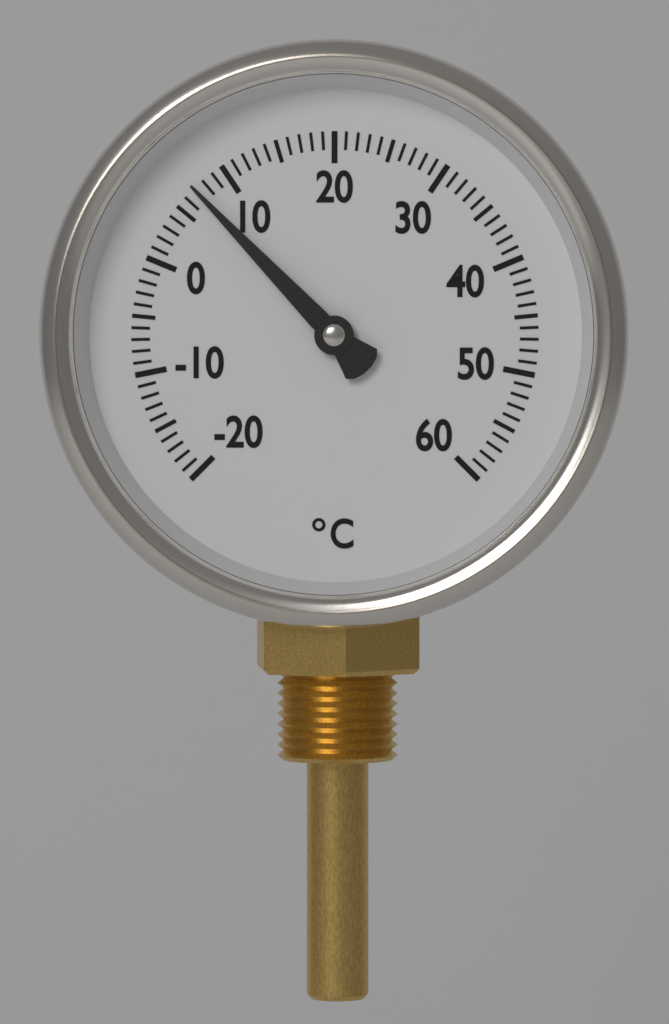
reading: 7 °C
